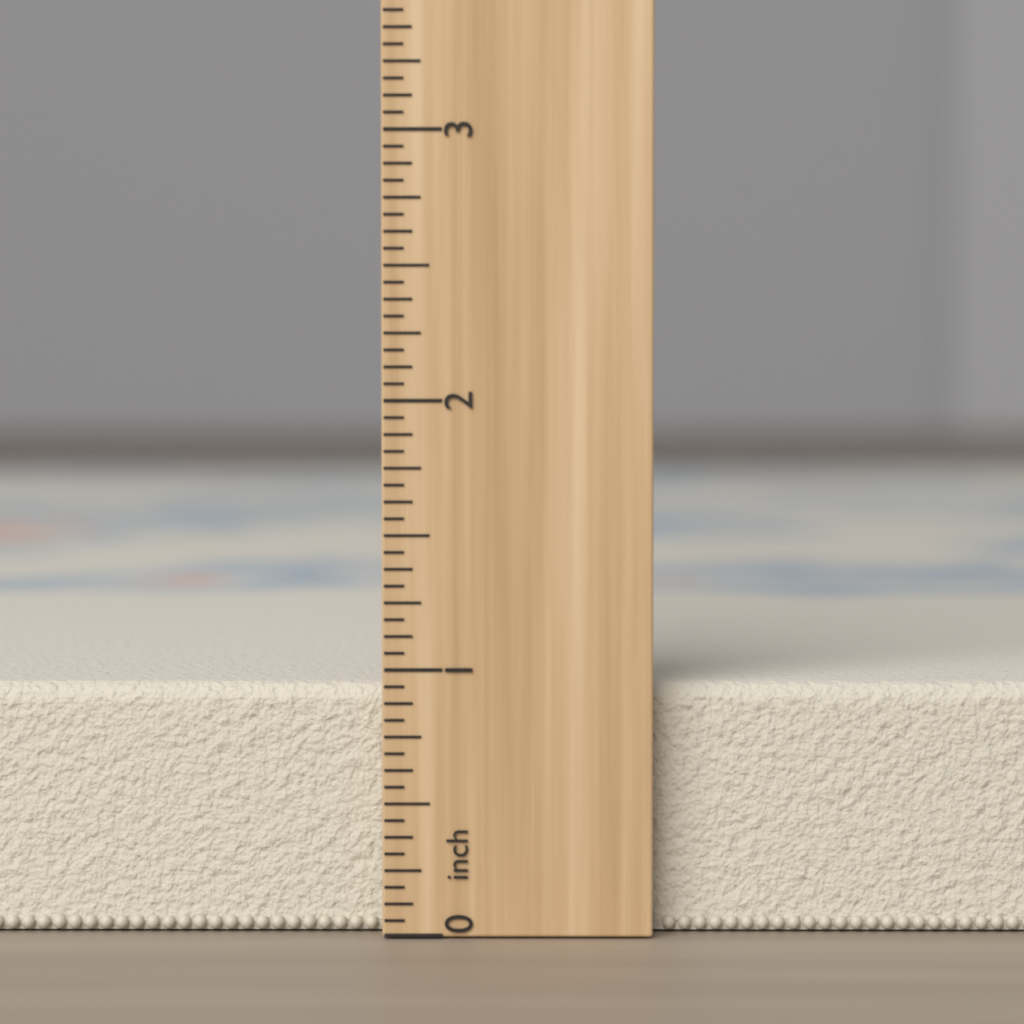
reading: 0.9375 inch
